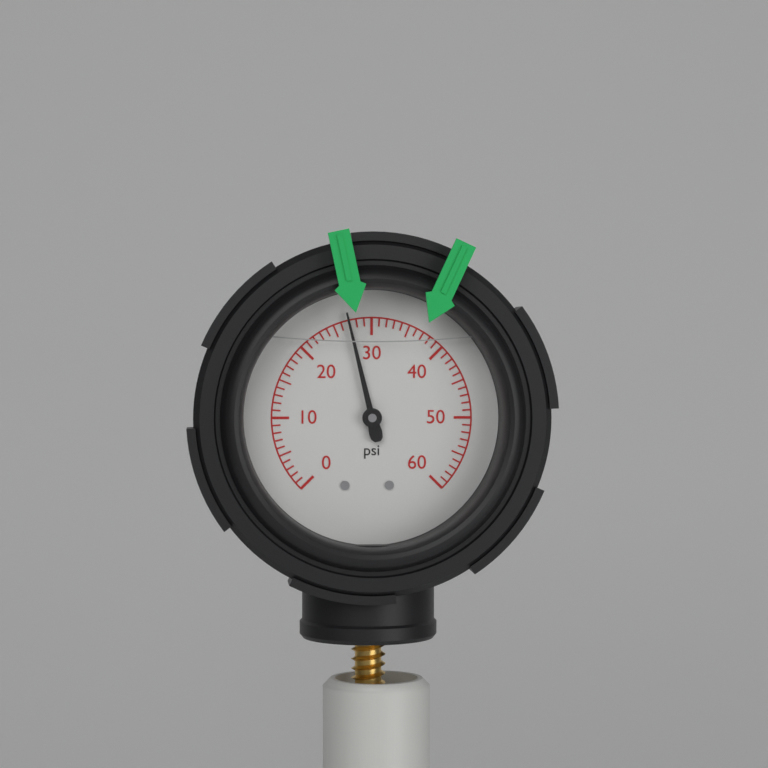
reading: 27 psi
